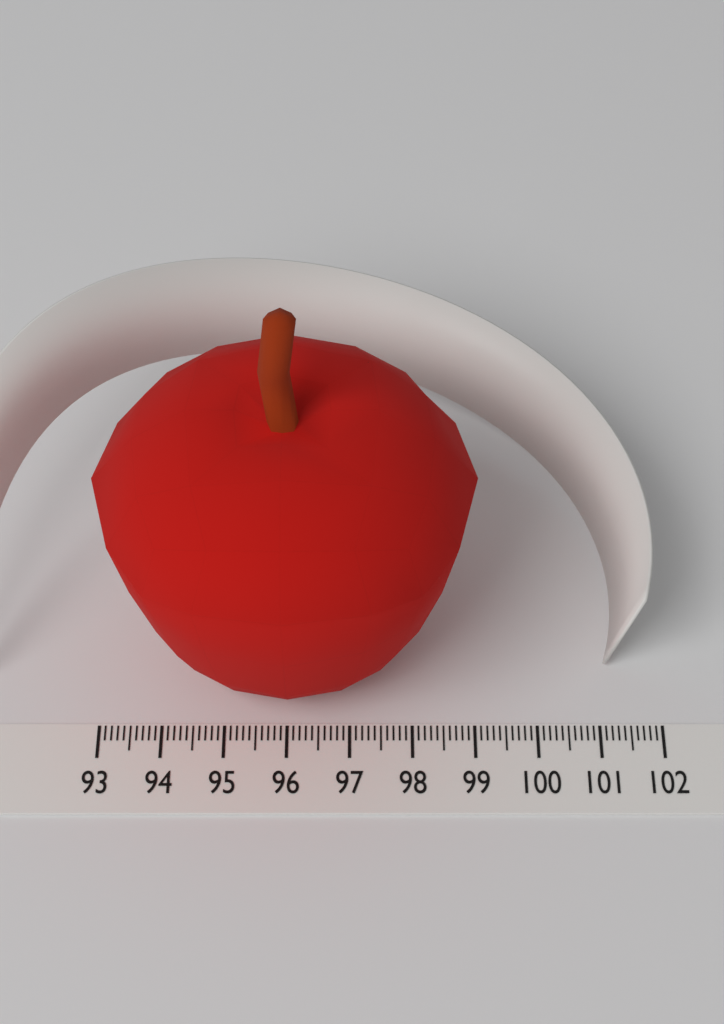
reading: 99.0 (no unit)
